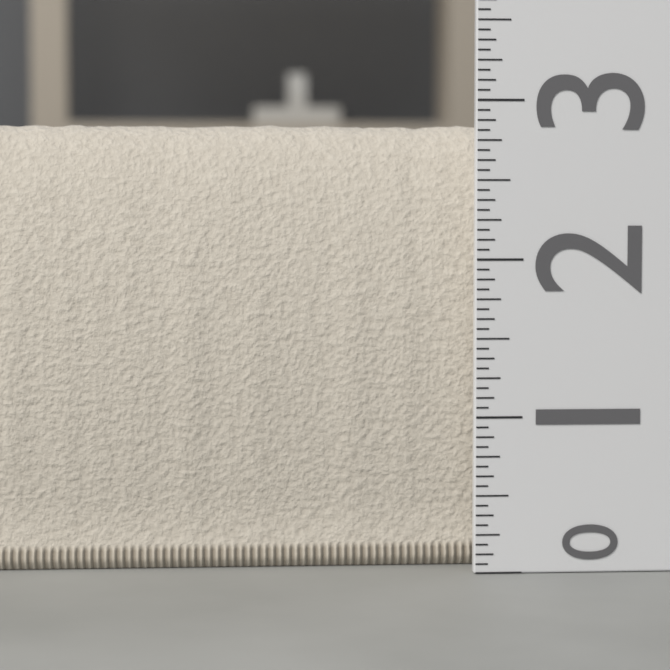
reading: 2.8750 (no unit)
